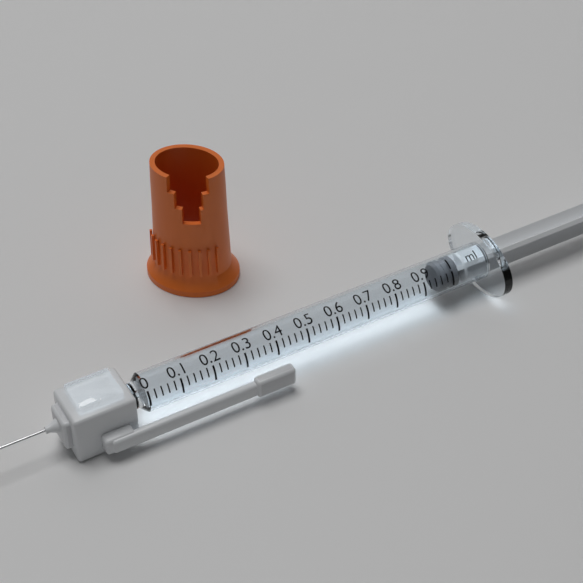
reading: 0.96 ml
